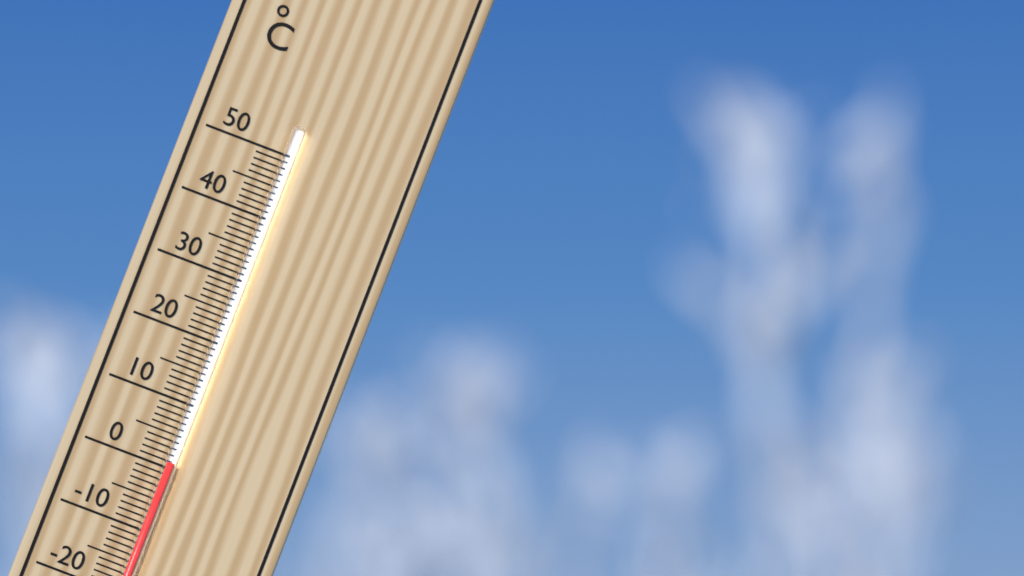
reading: 1 °C
